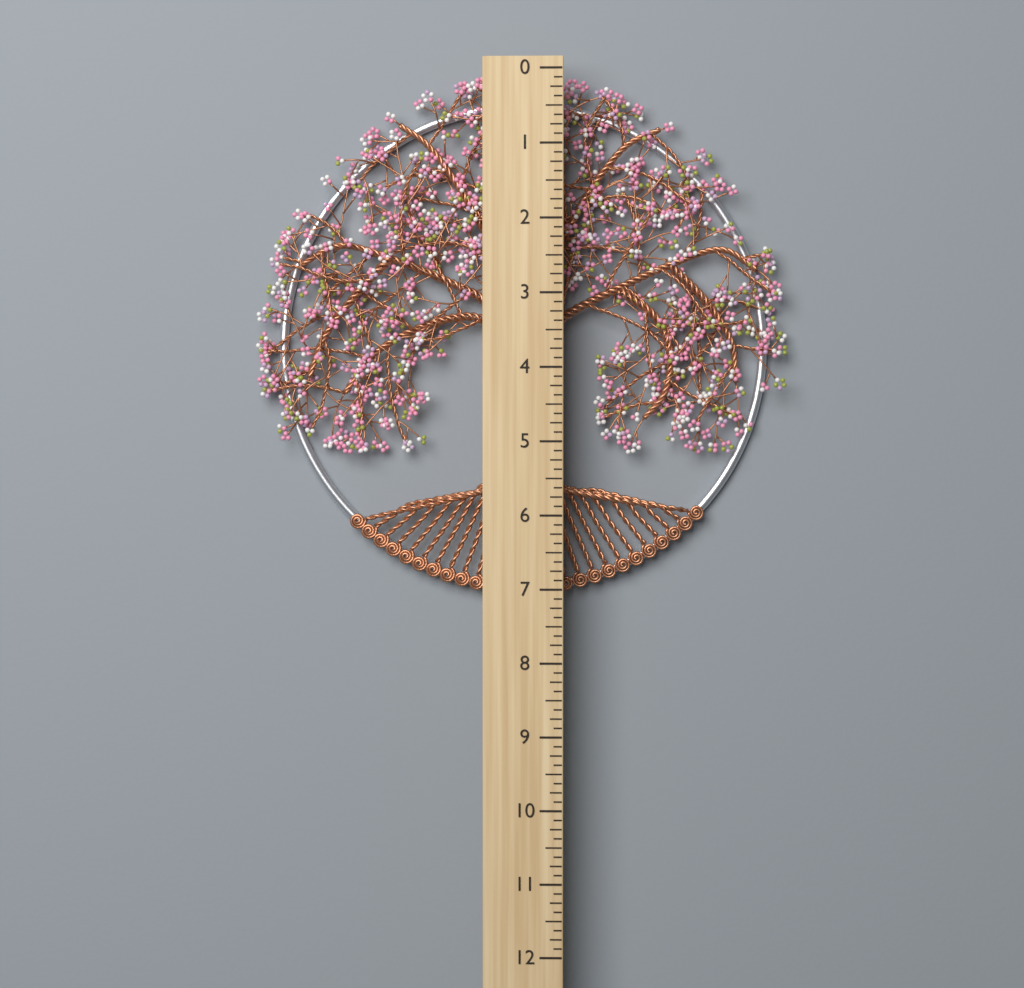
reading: 7.125 (no unit)
